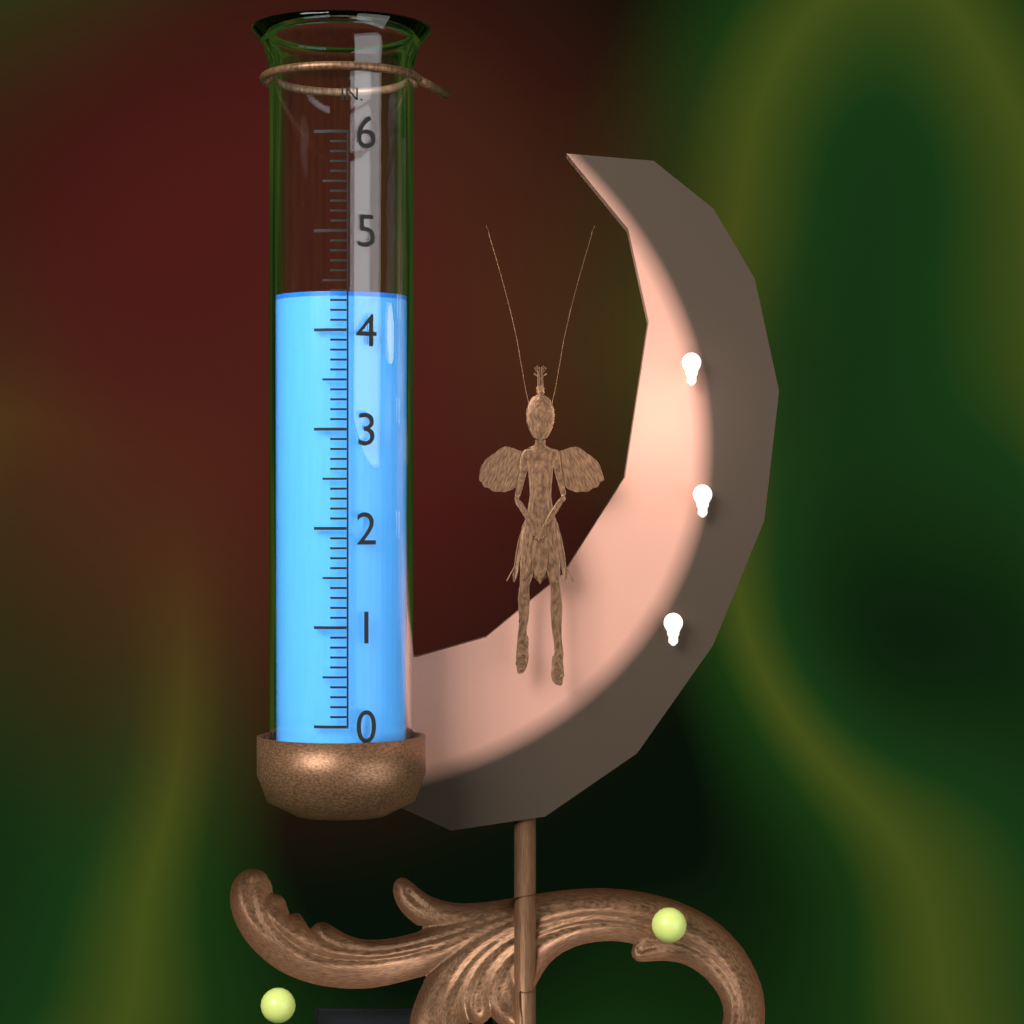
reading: 4.4 in
